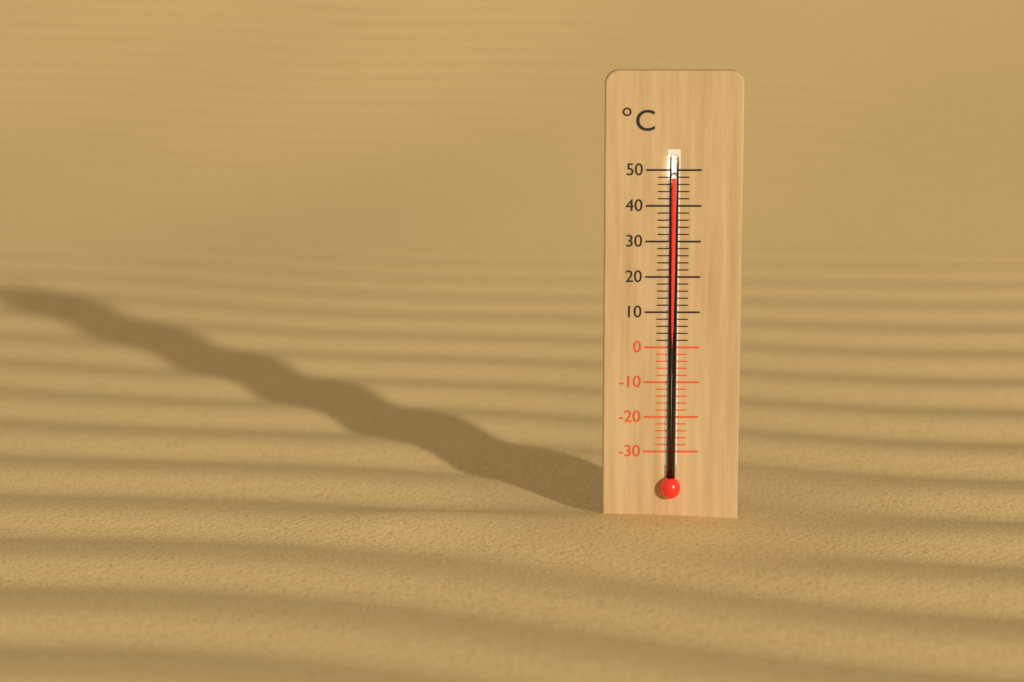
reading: 48 °C
